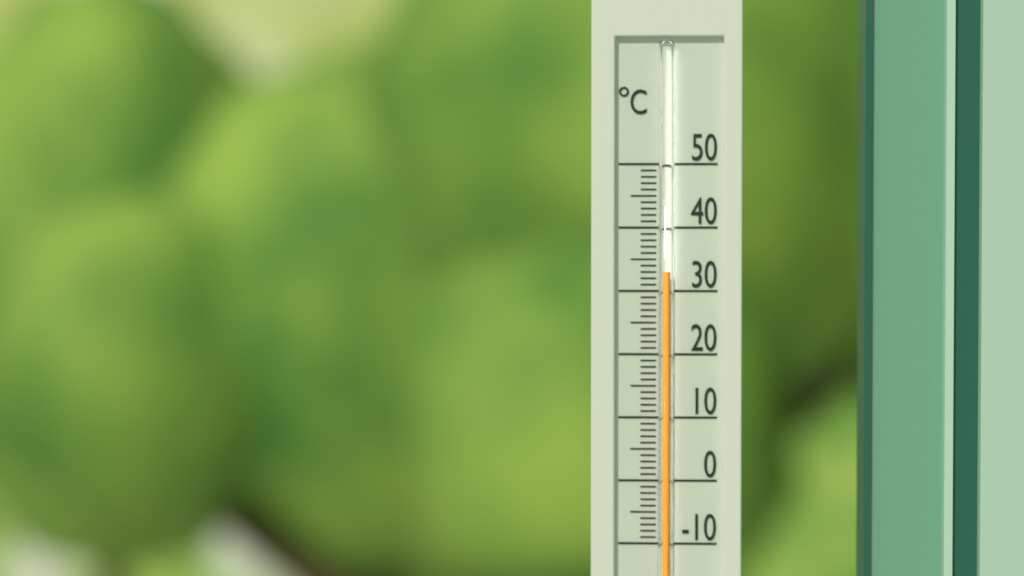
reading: 33 °C
